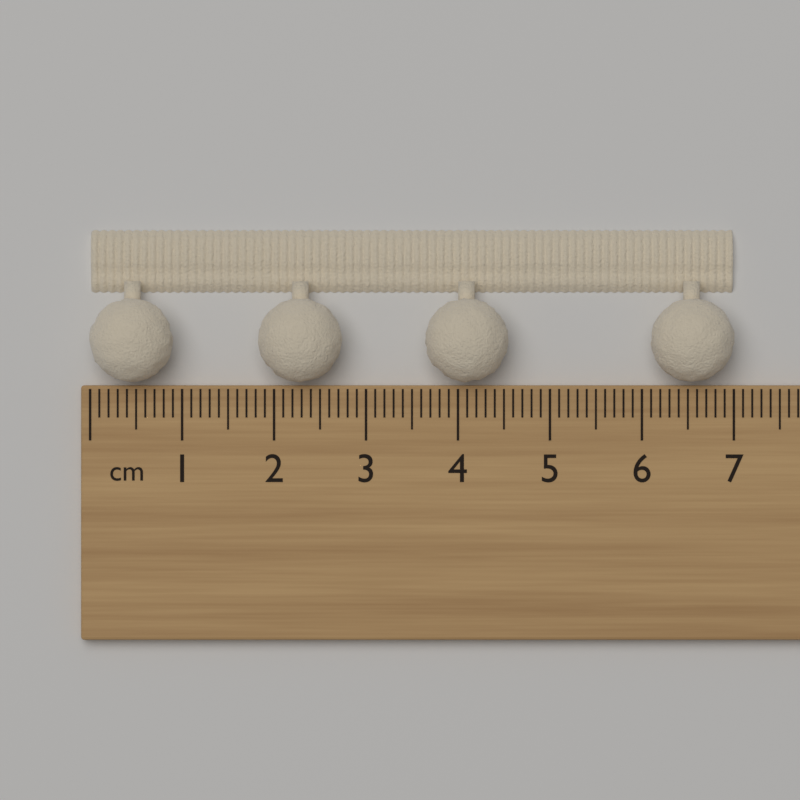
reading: 7.0 cm
